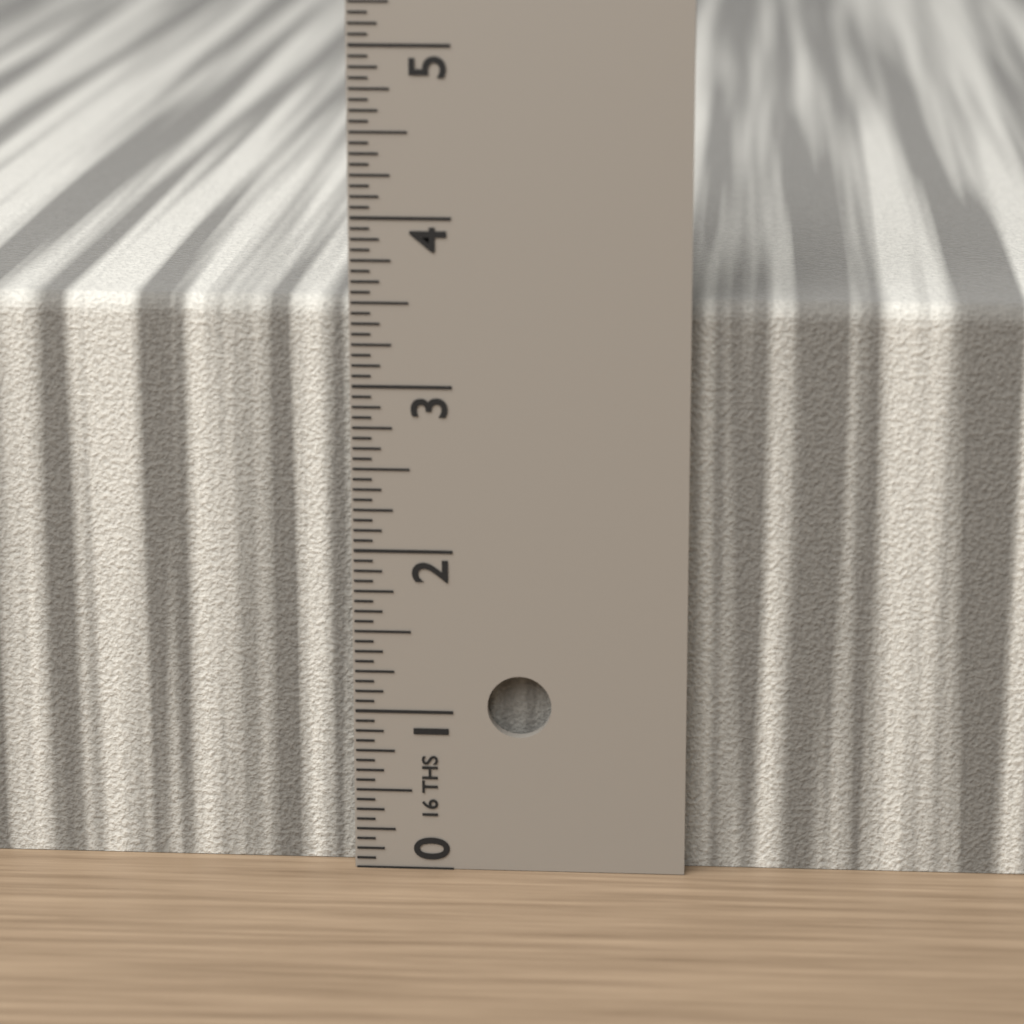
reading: 3.5000 in
